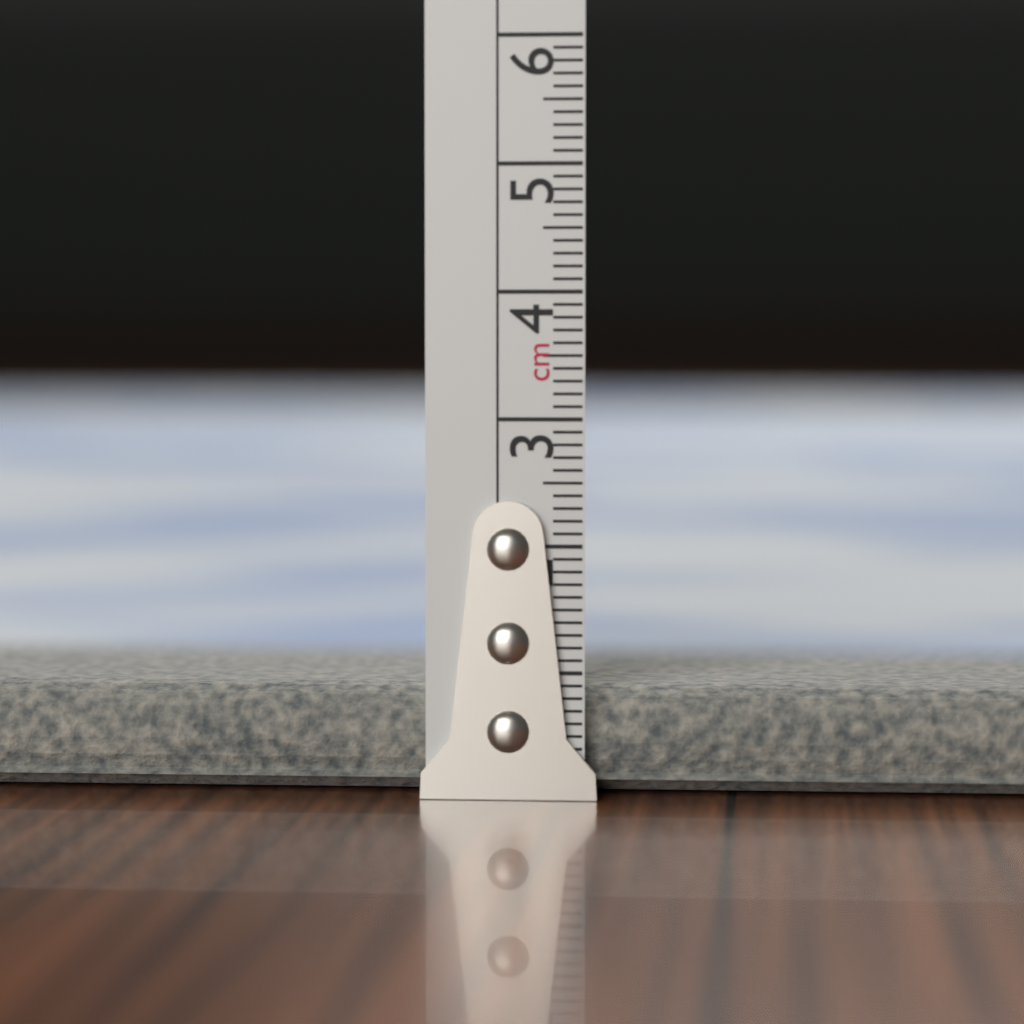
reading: 0.9 cm
